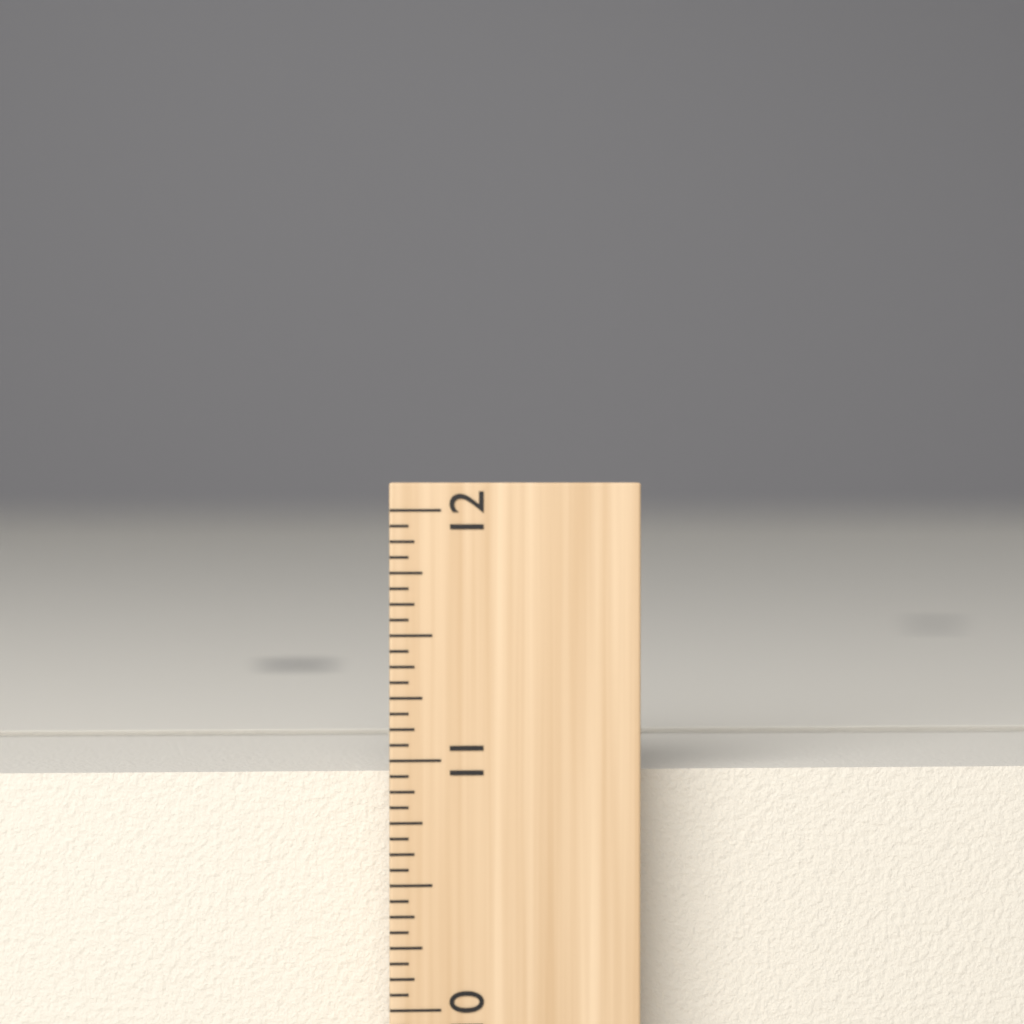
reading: 10.9375 inch
